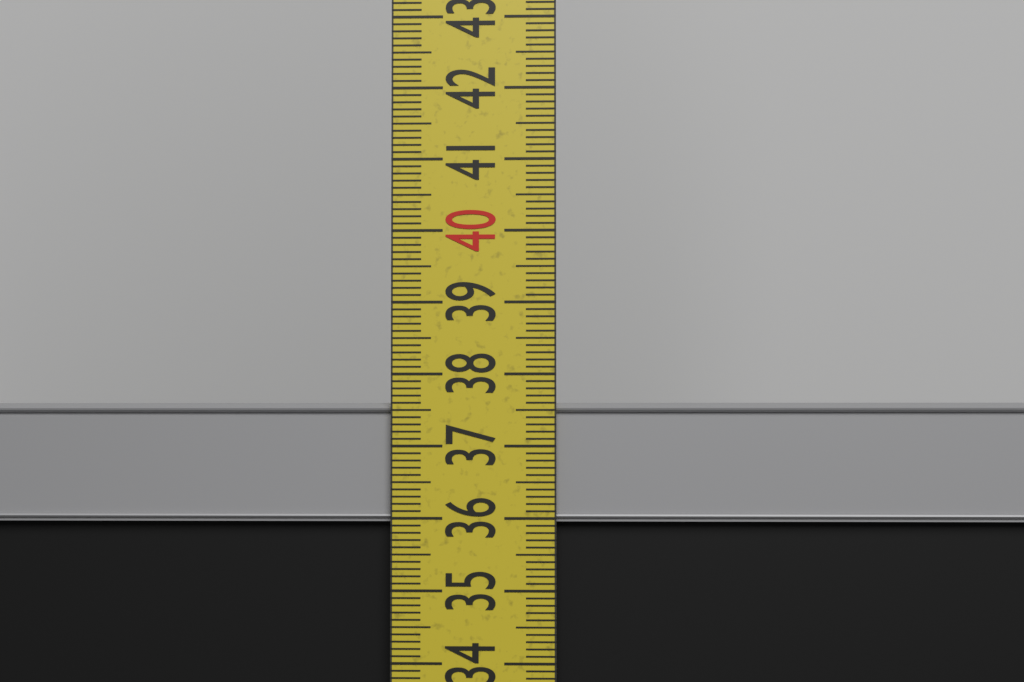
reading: 37.6 cm
